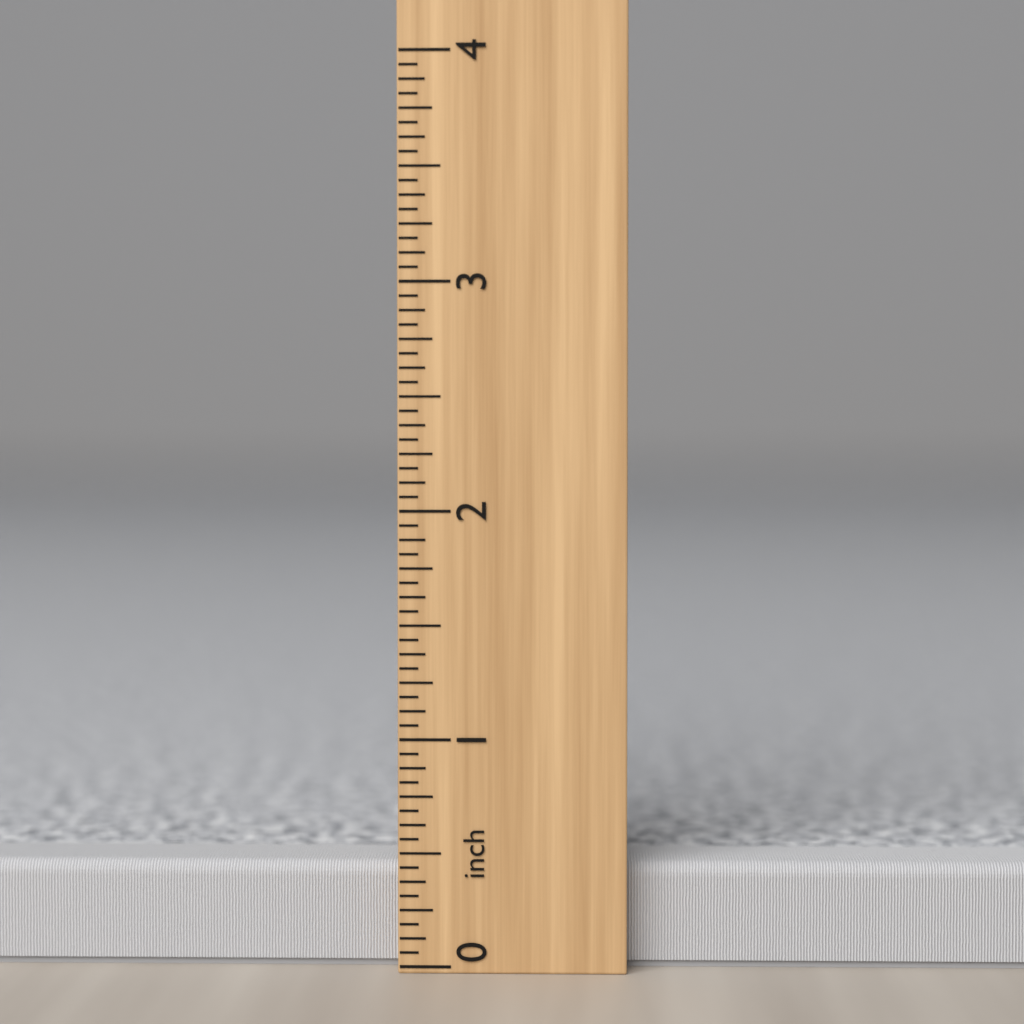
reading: 0.4375 inch
